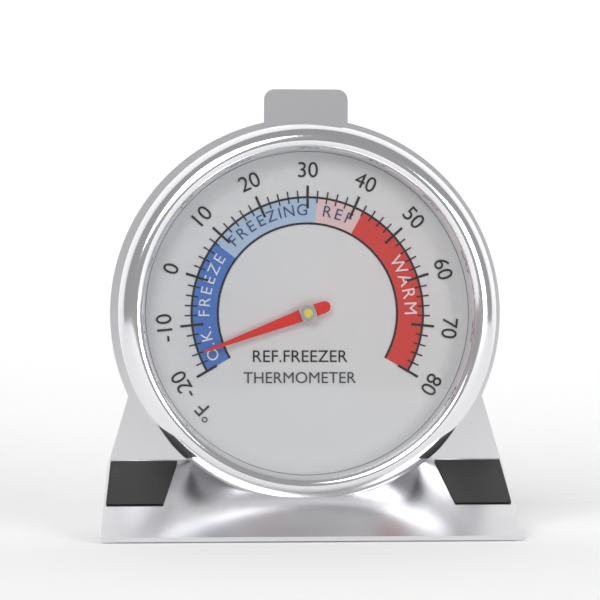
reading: -16 °F
